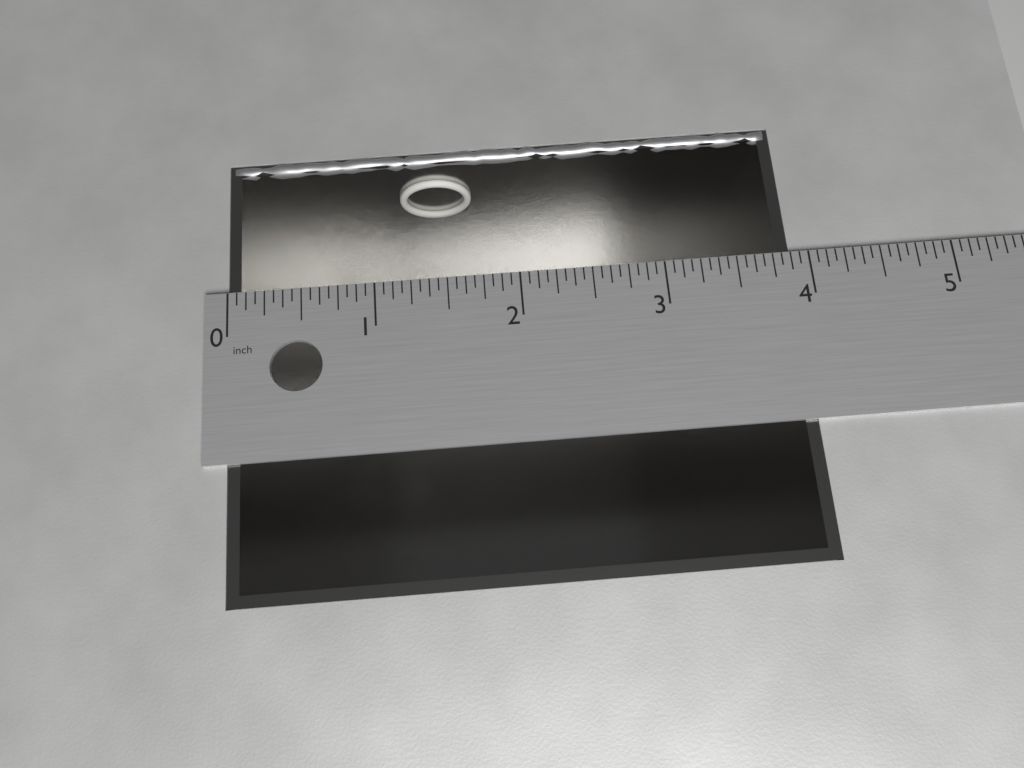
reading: 3.8750 in
